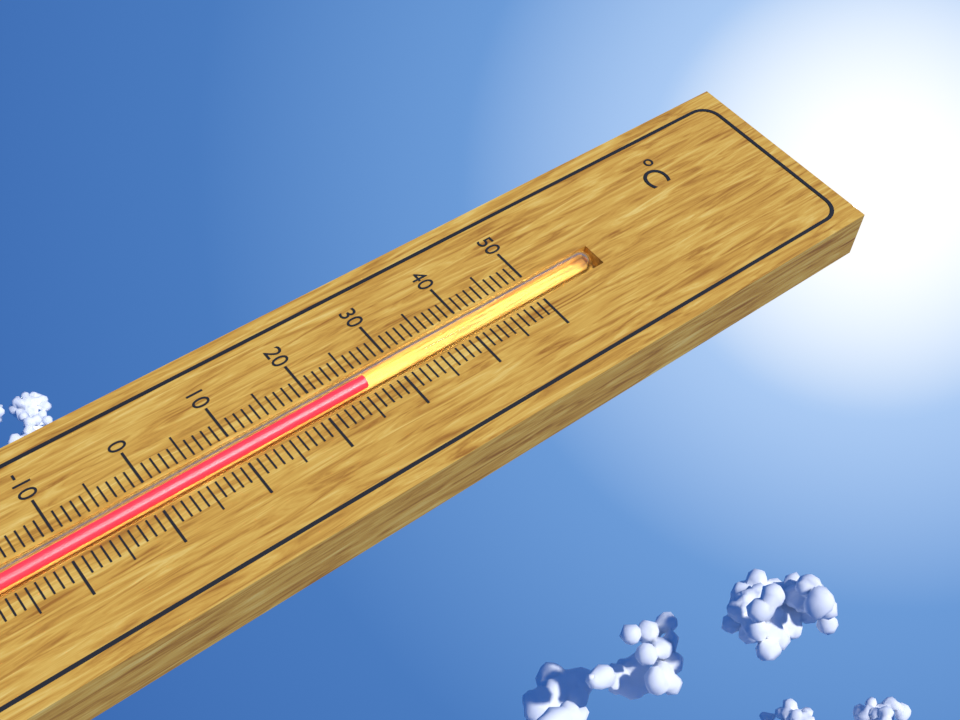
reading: 26 °C
